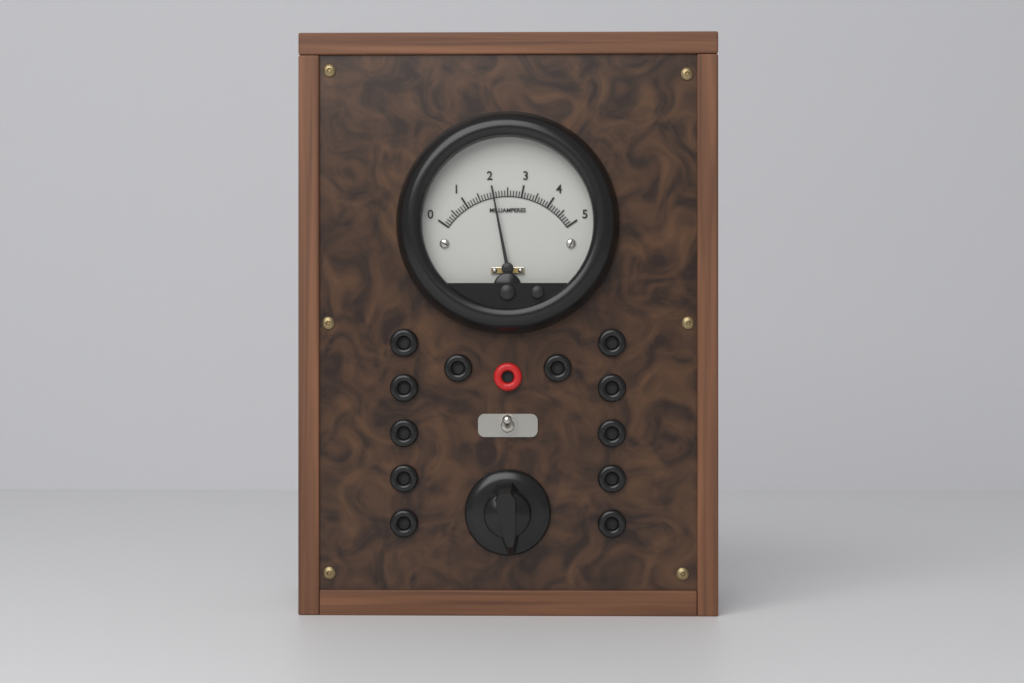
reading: 2.0 mA
